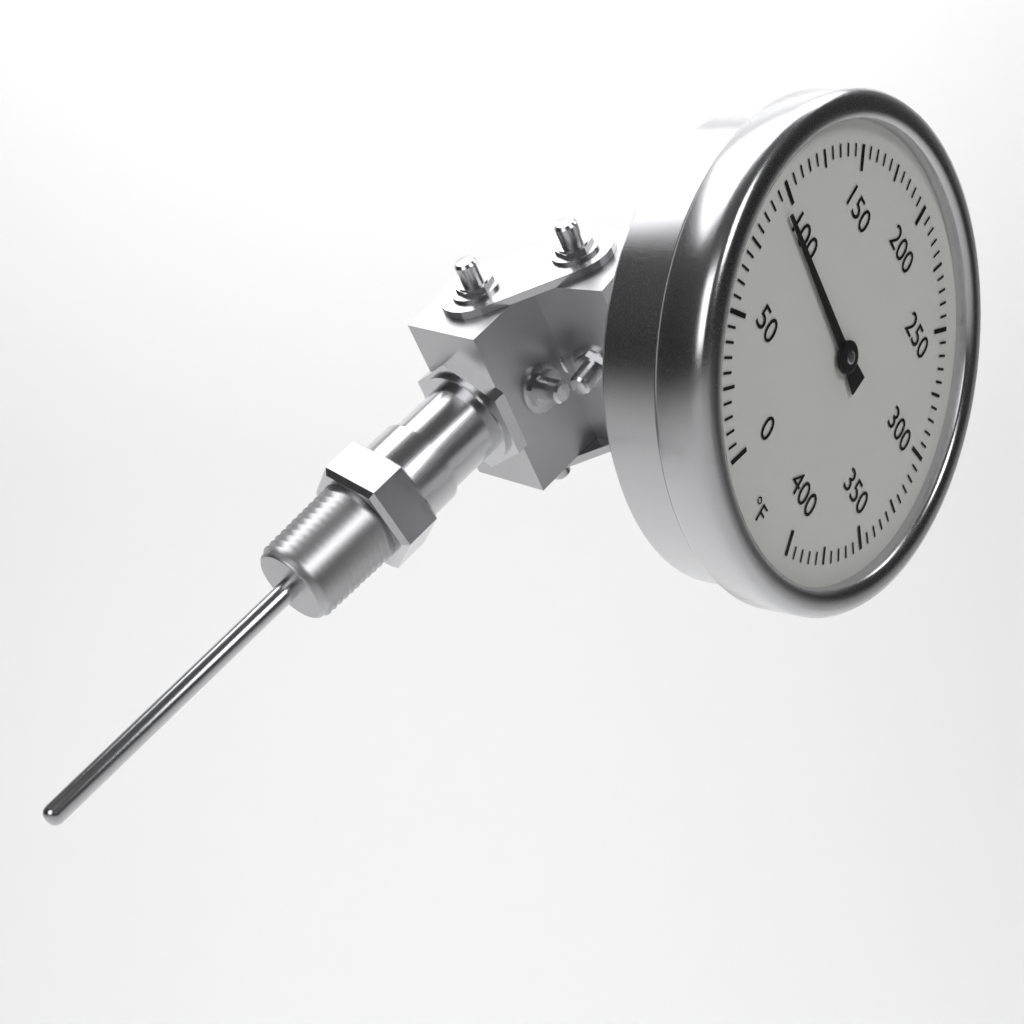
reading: 95 °F
